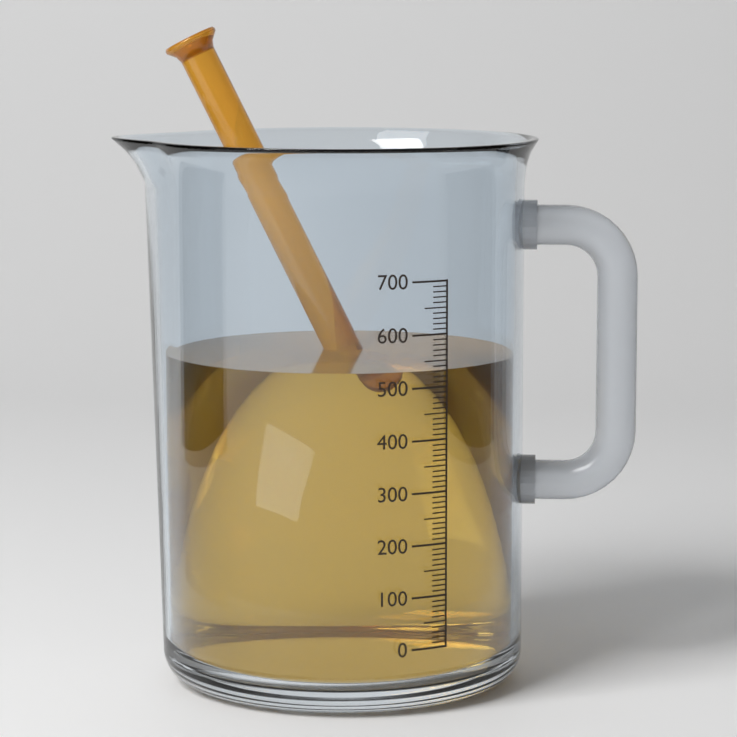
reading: 530 (no unit)
